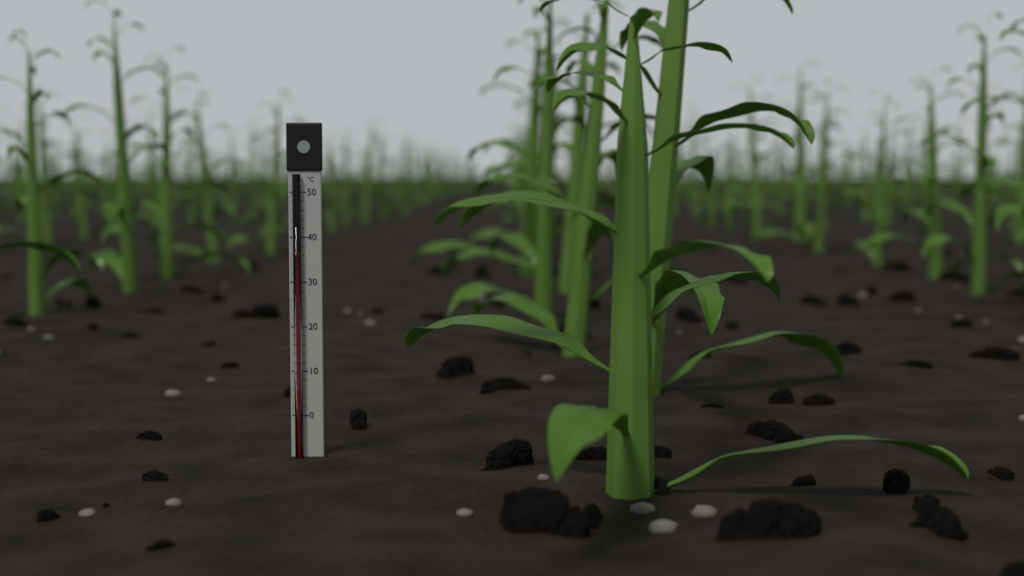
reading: 46 °C
